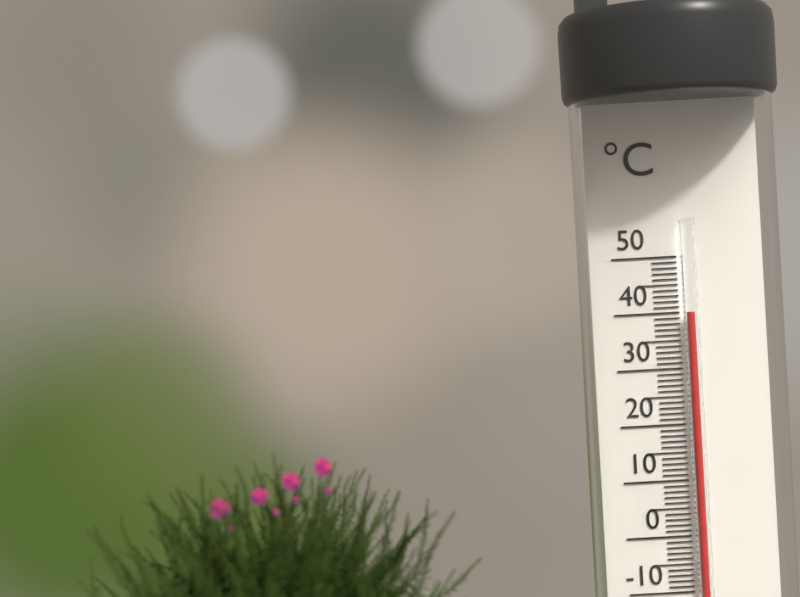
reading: 40 °C
